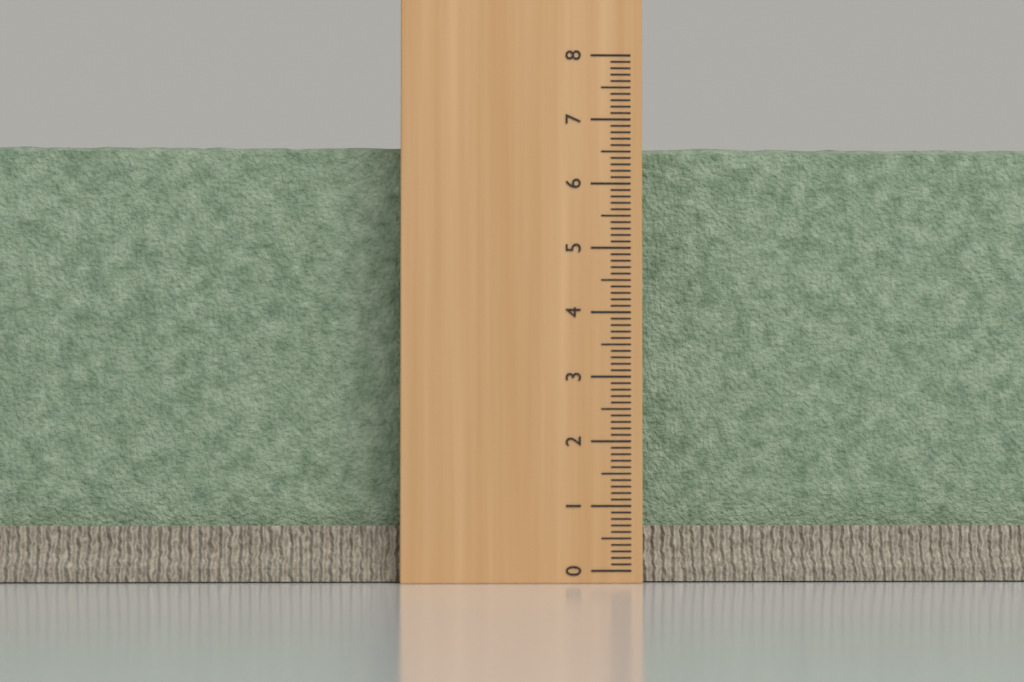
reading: 6.7 (no unit)
